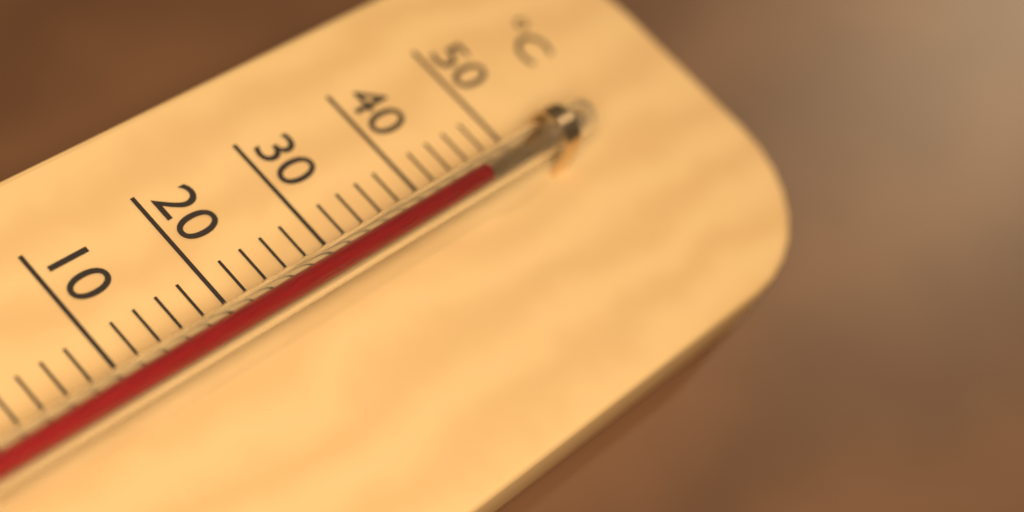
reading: 44 °C
